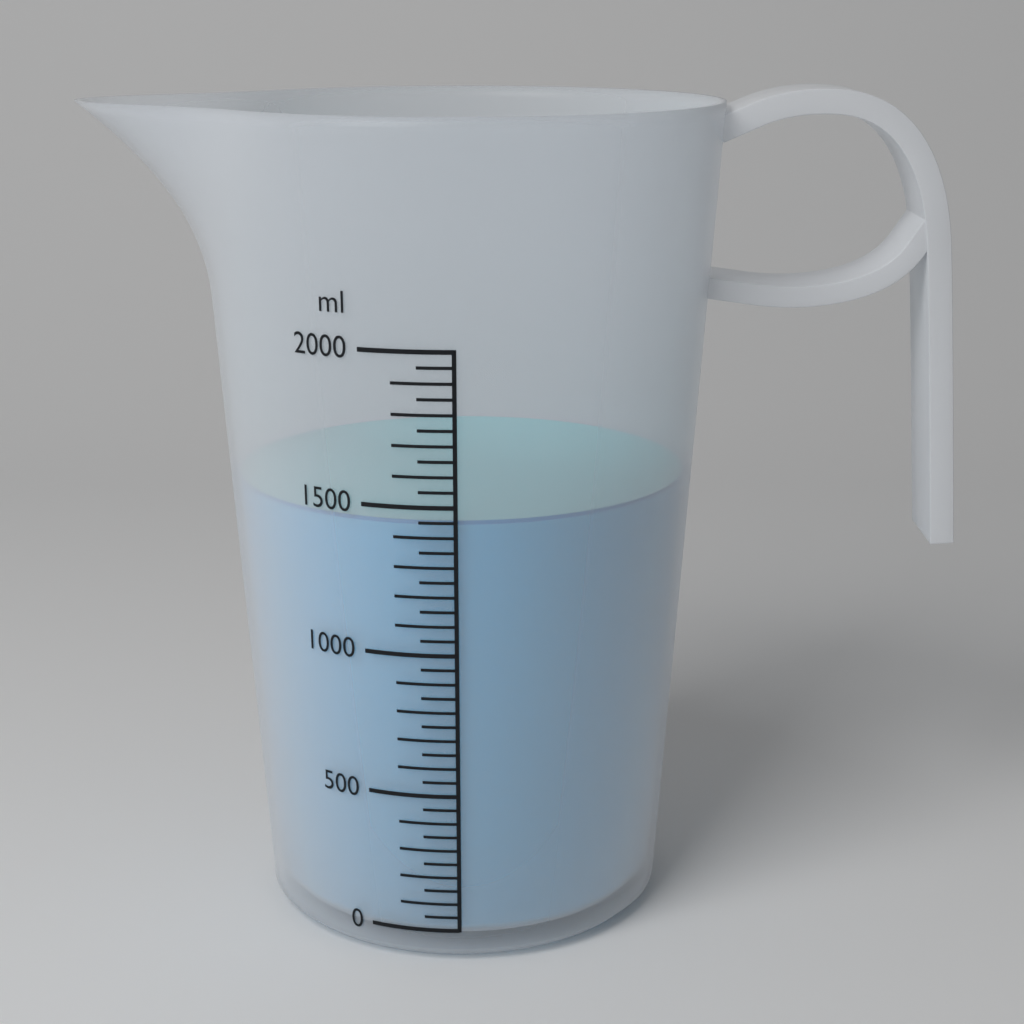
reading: 1450 ml
